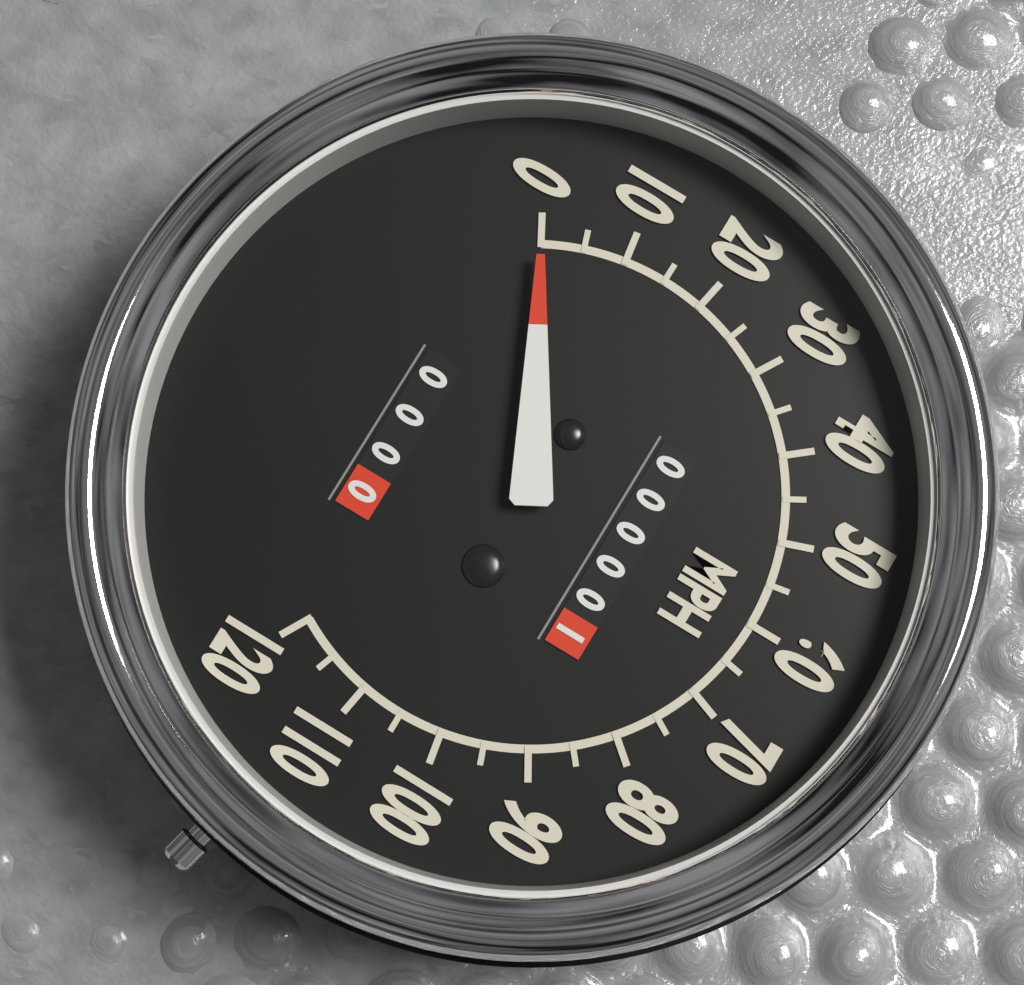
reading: 0 MPH
